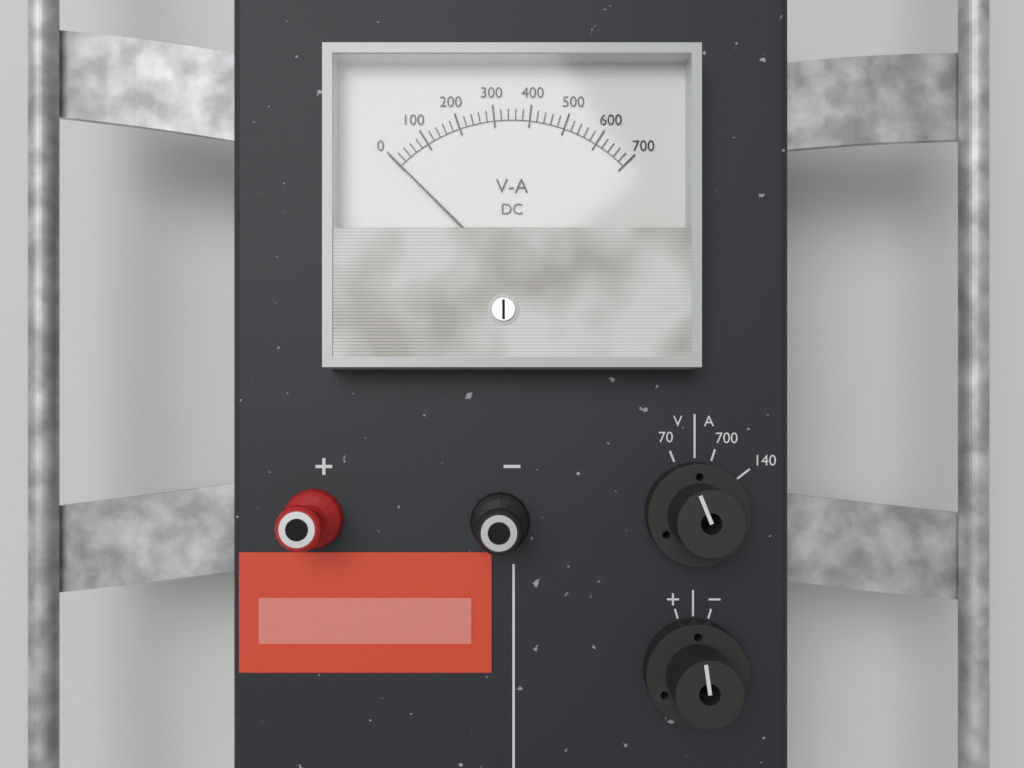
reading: 0 V
